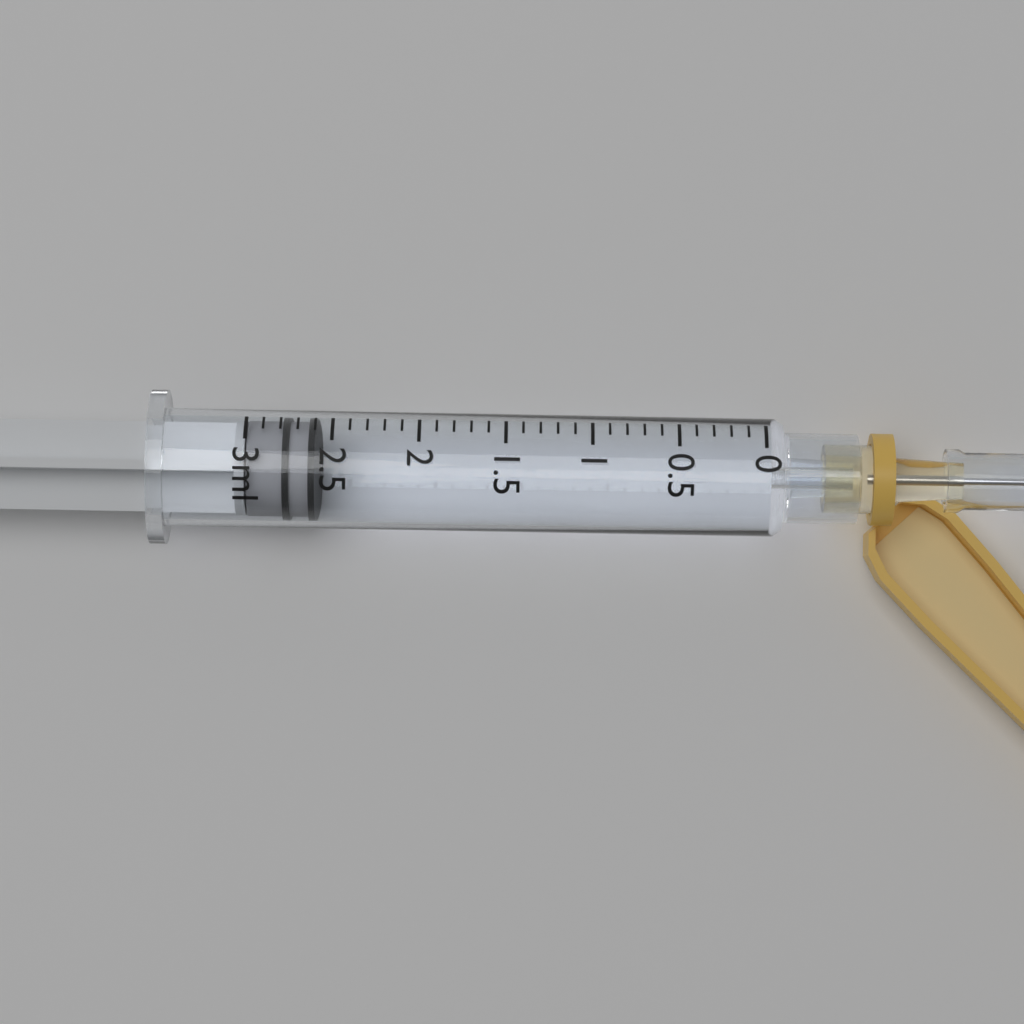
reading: 2.6 ml
